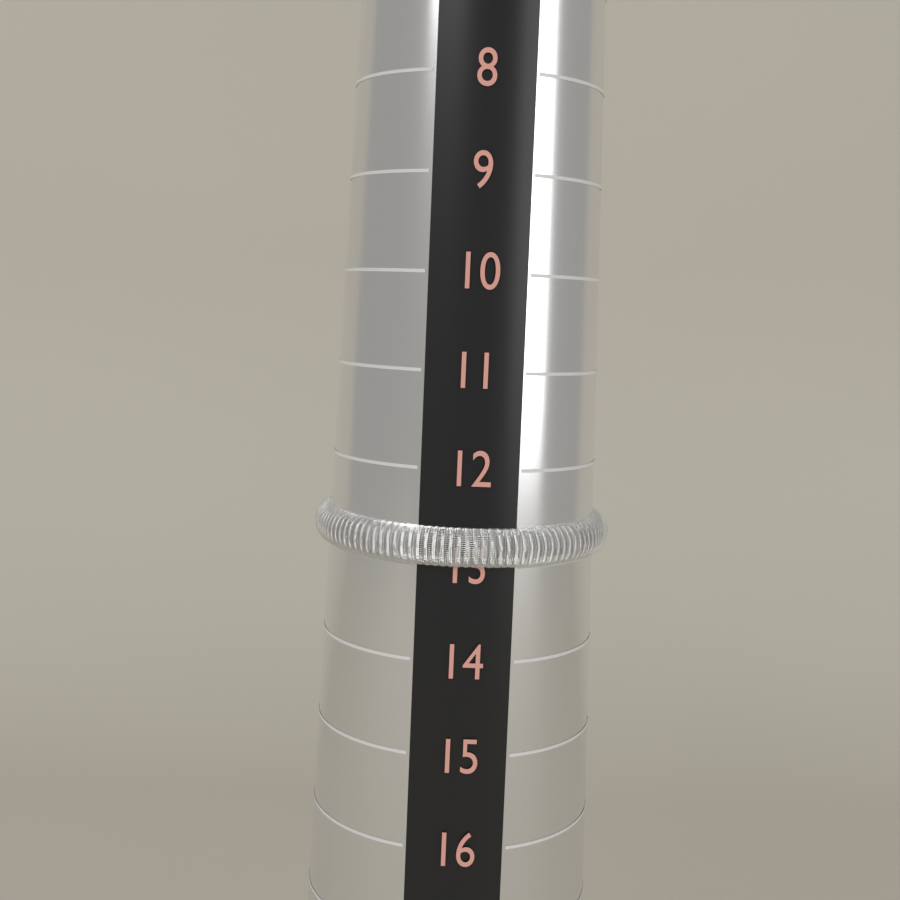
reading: 13 (no unit)
